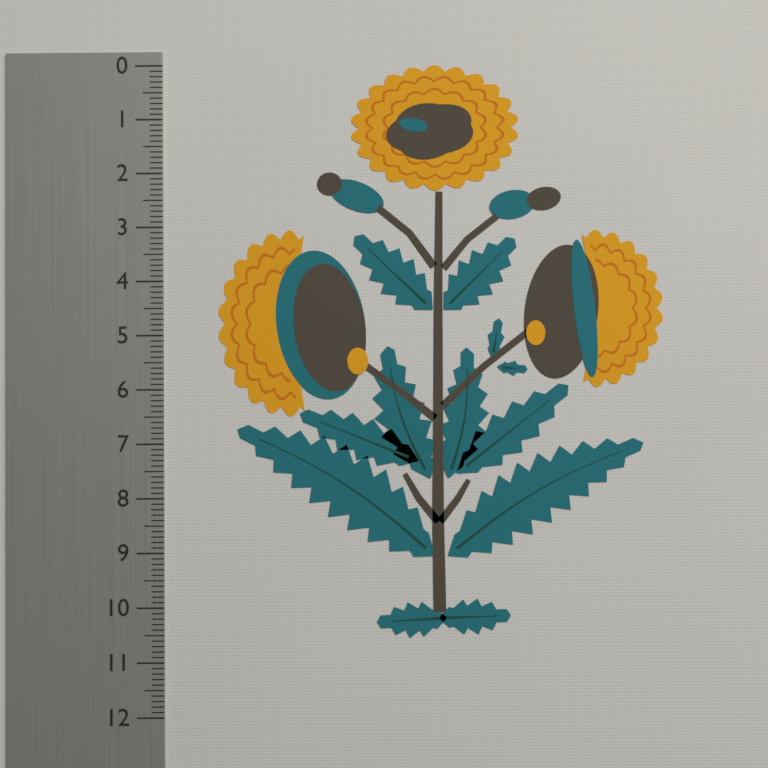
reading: 10.6 (no unit)
